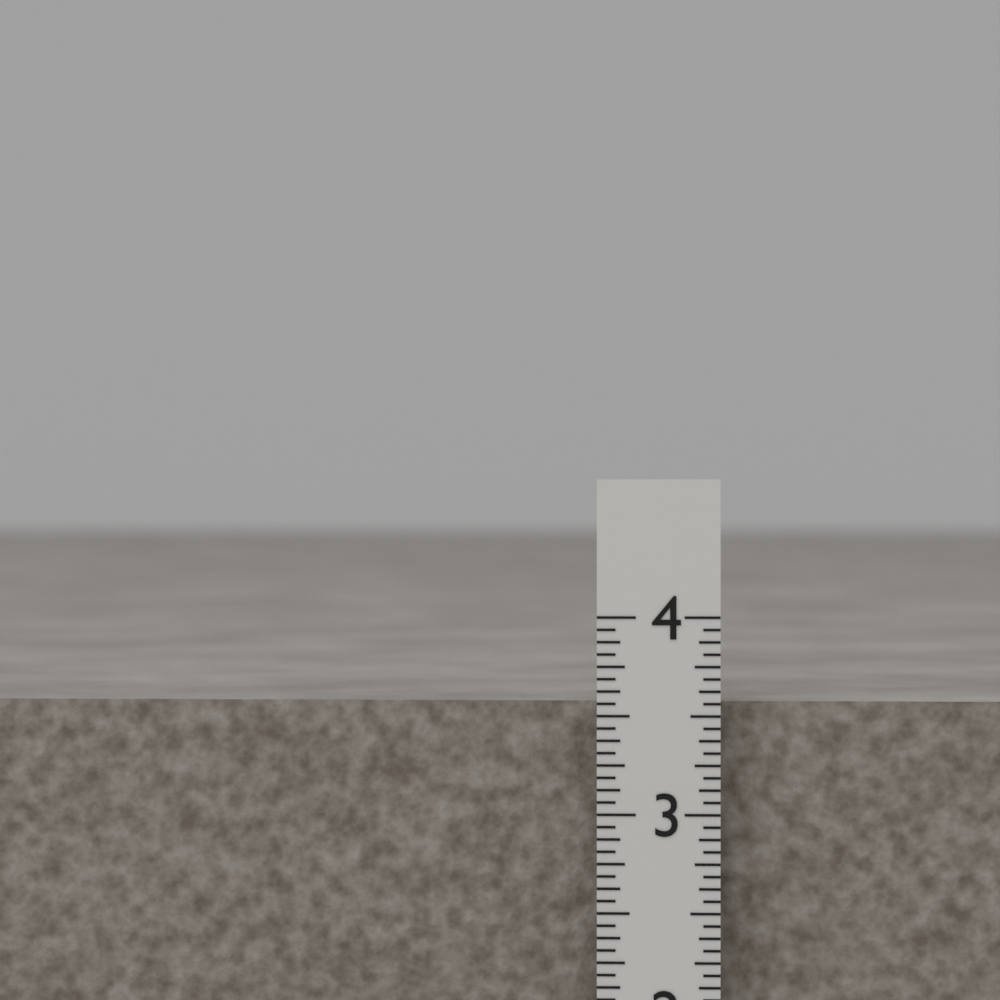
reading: 3.5625 in
